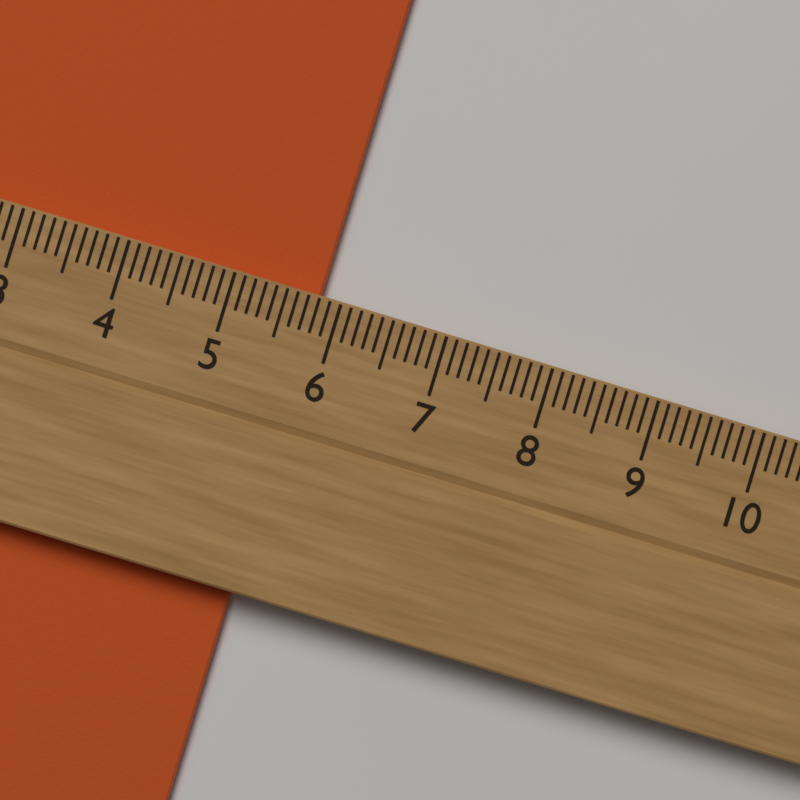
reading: 5.8 cm
